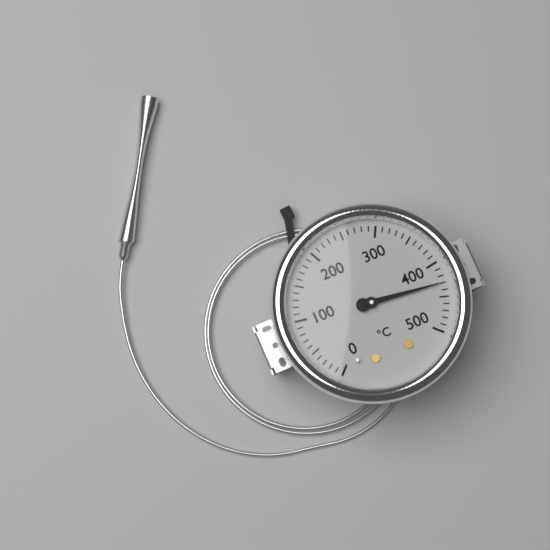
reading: 430 °C
